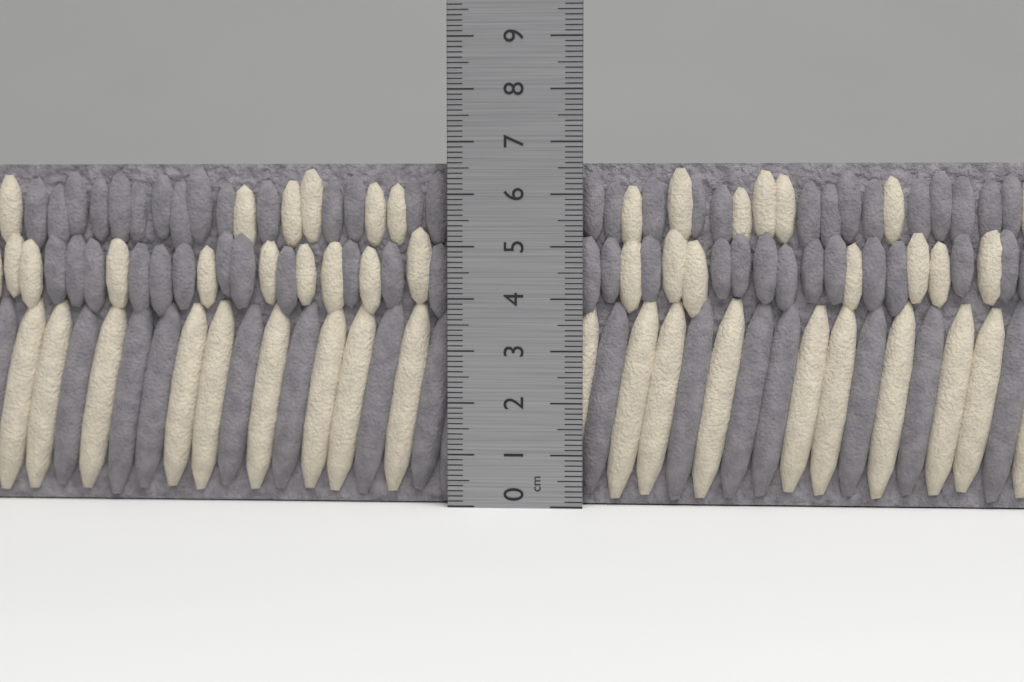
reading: 6.6 cm
